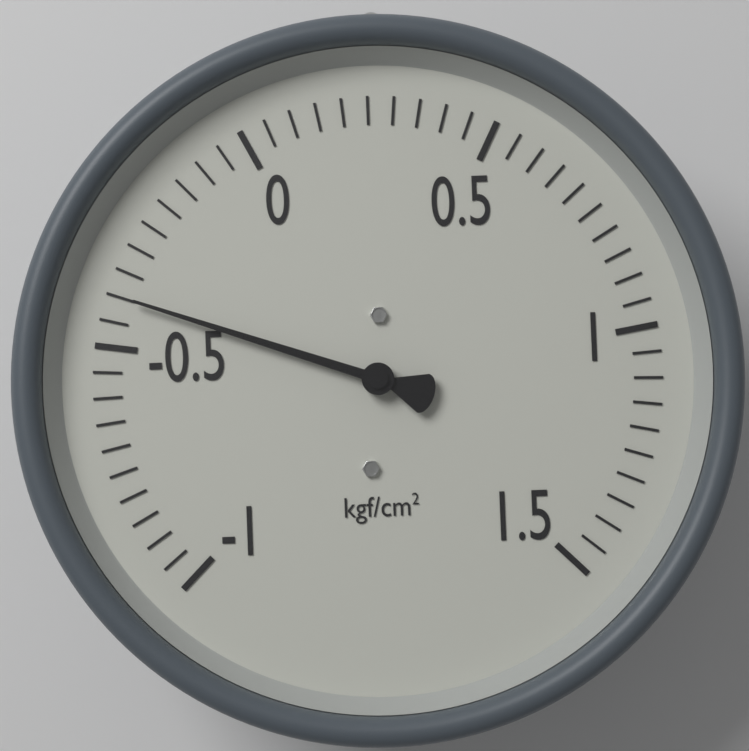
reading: -0.40 kgf/cm²
